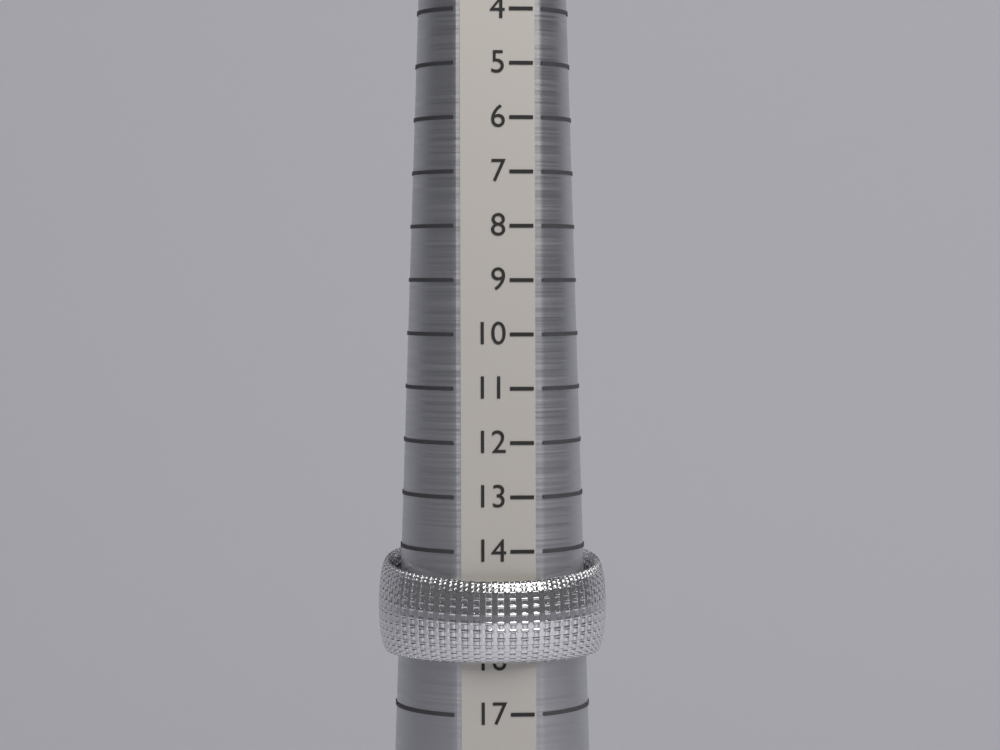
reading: 16 (no unit)
